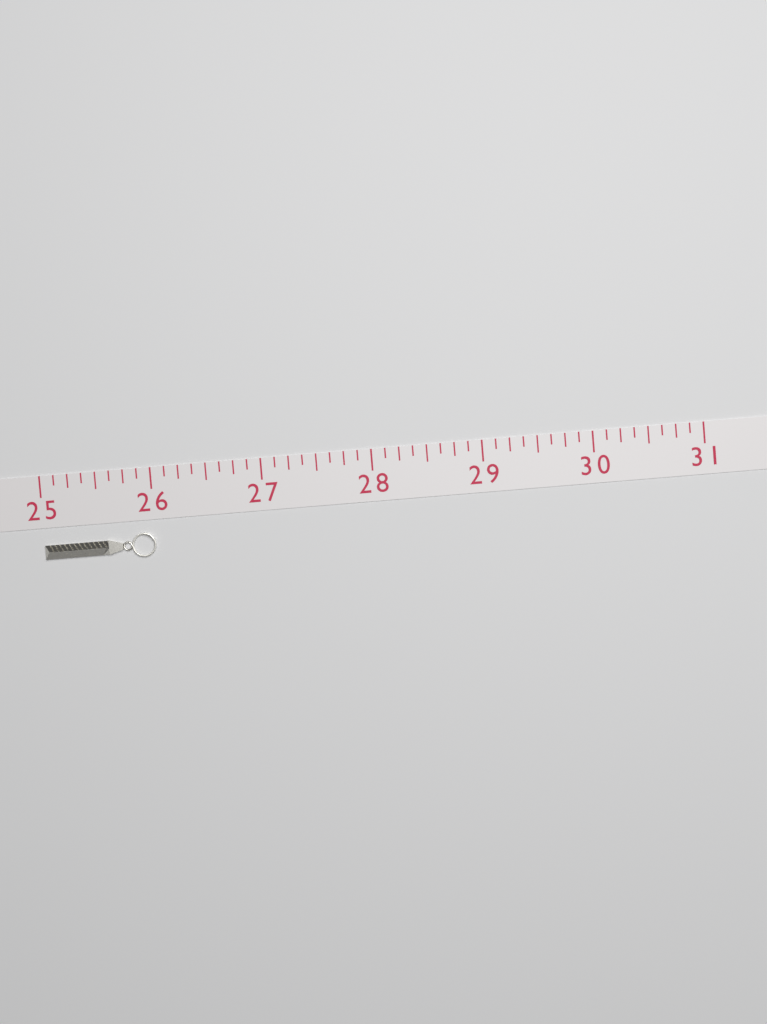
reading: 26.000 (no unit)
